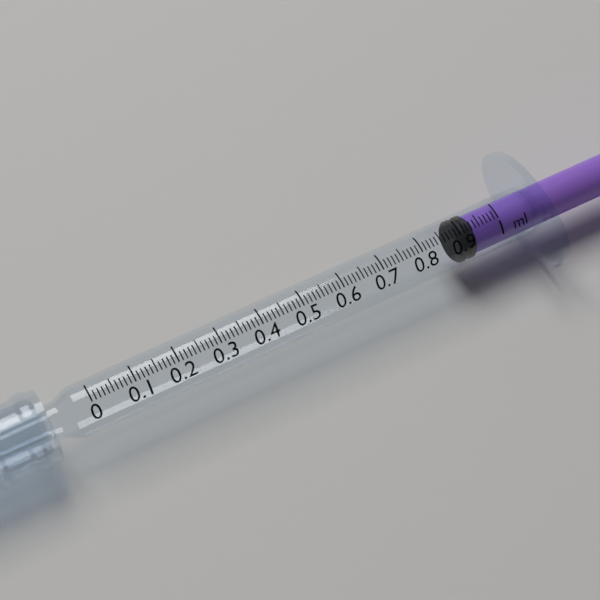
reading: 0.89 ml
